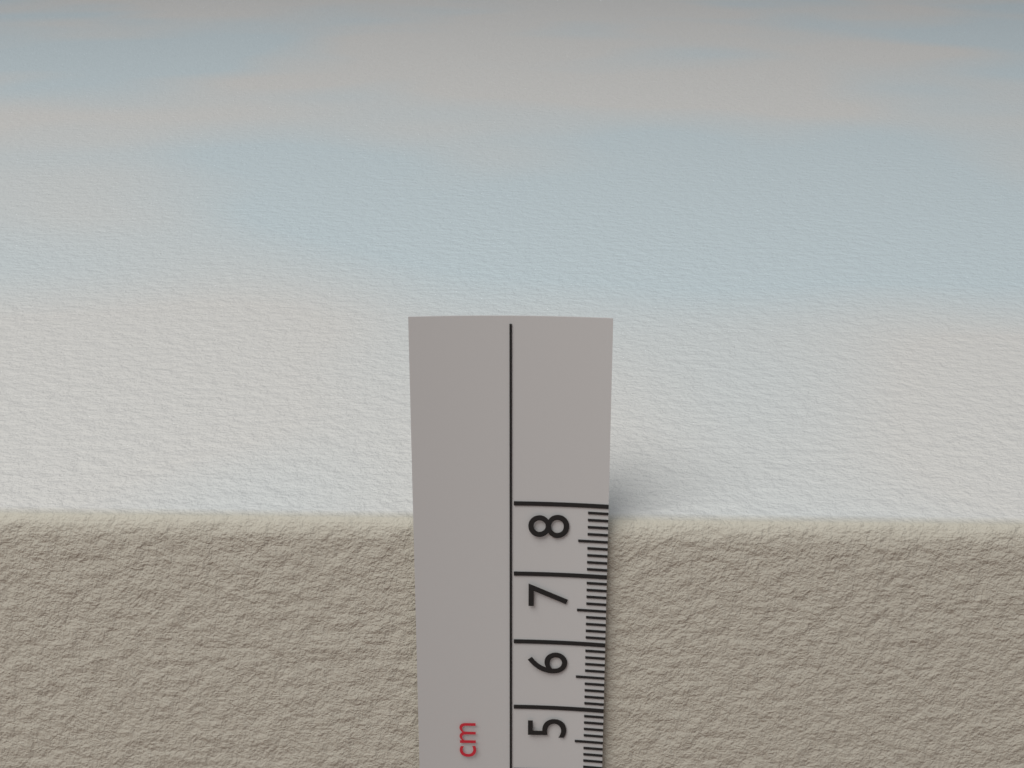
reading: 7.7 cm
